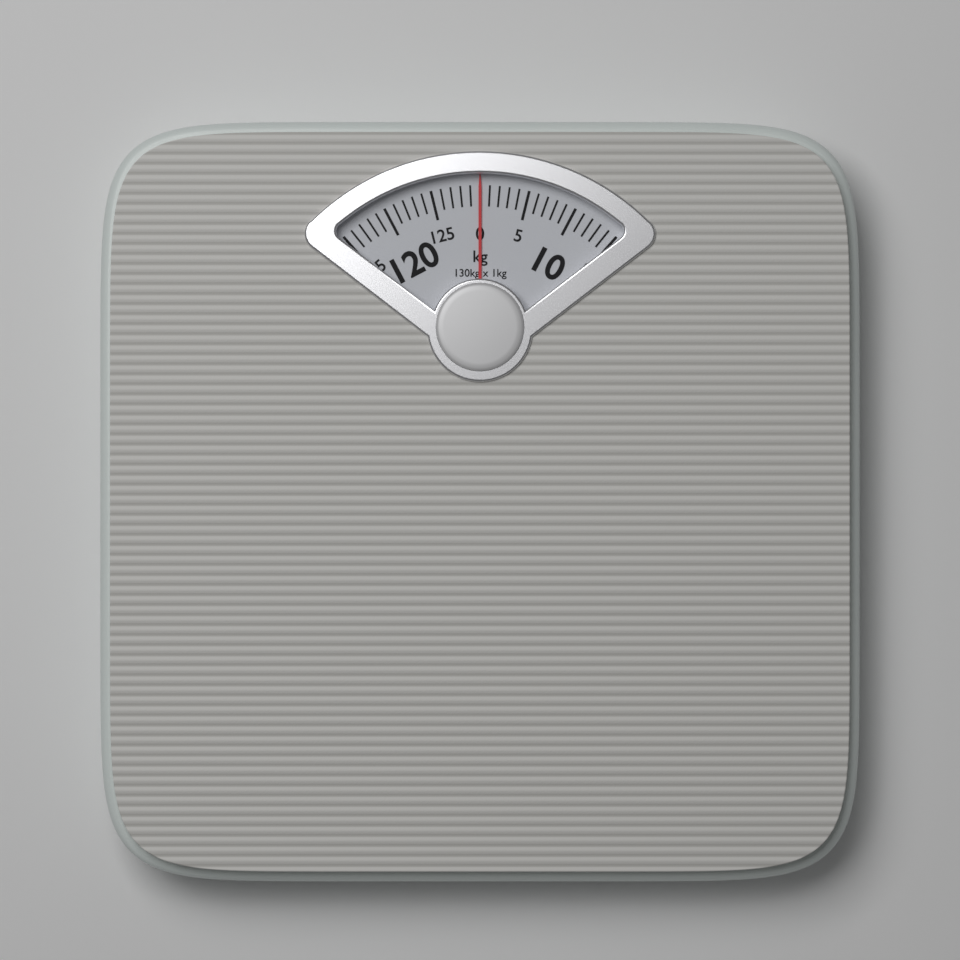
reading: 0 kg
